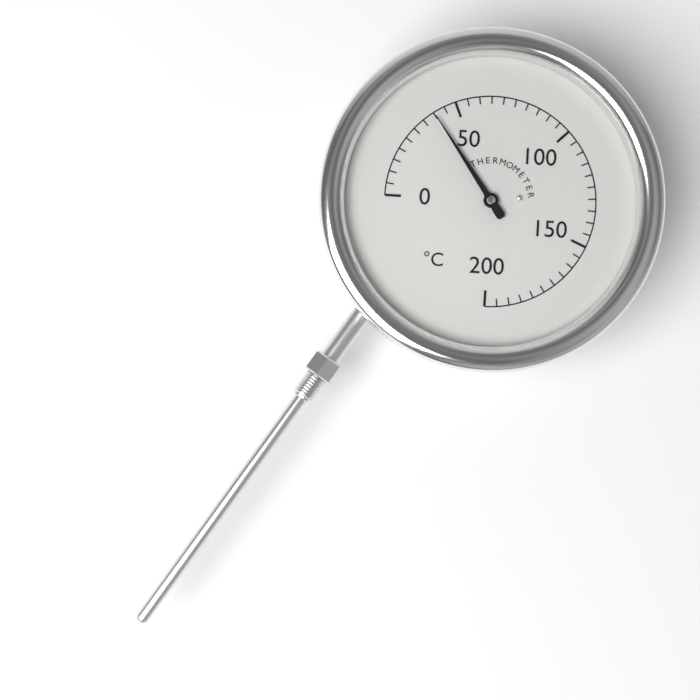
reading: 40 °C
